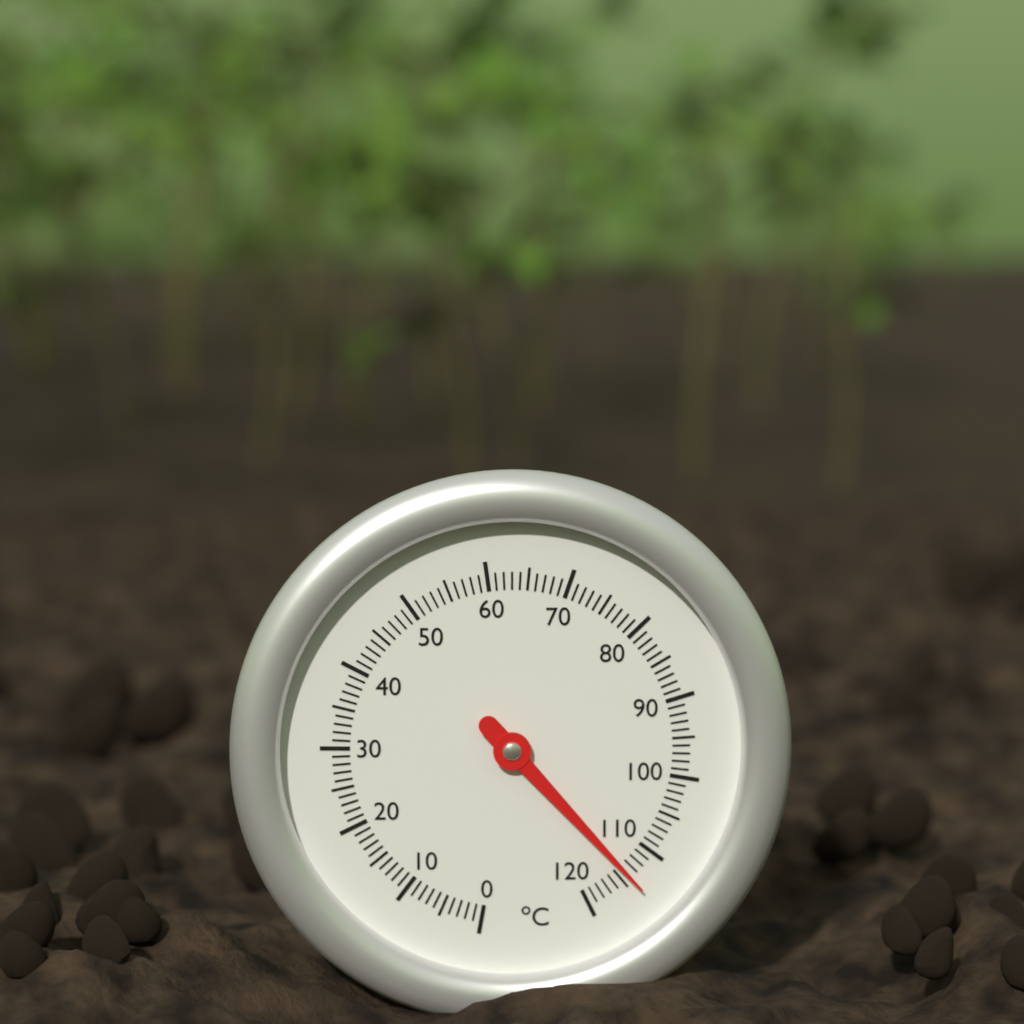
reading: 114 °C
